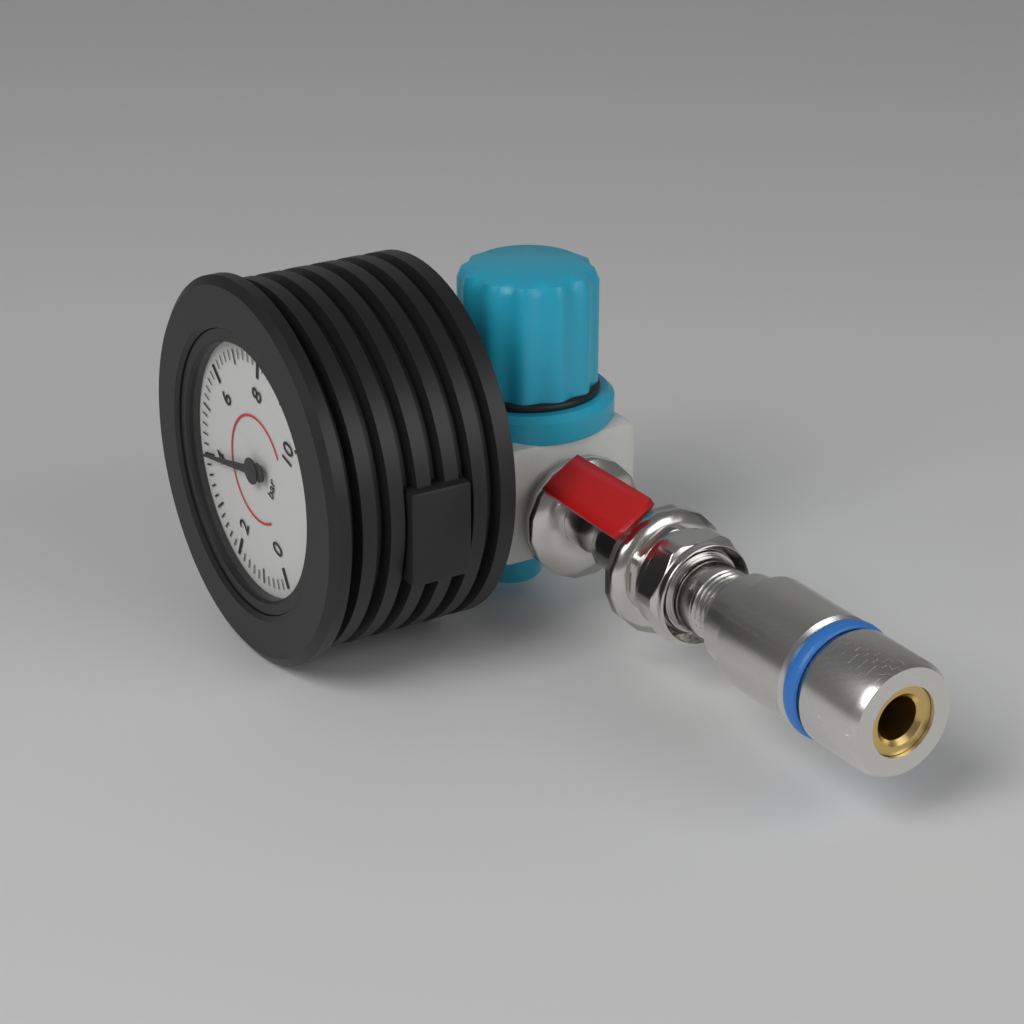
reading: 4.0 bar
